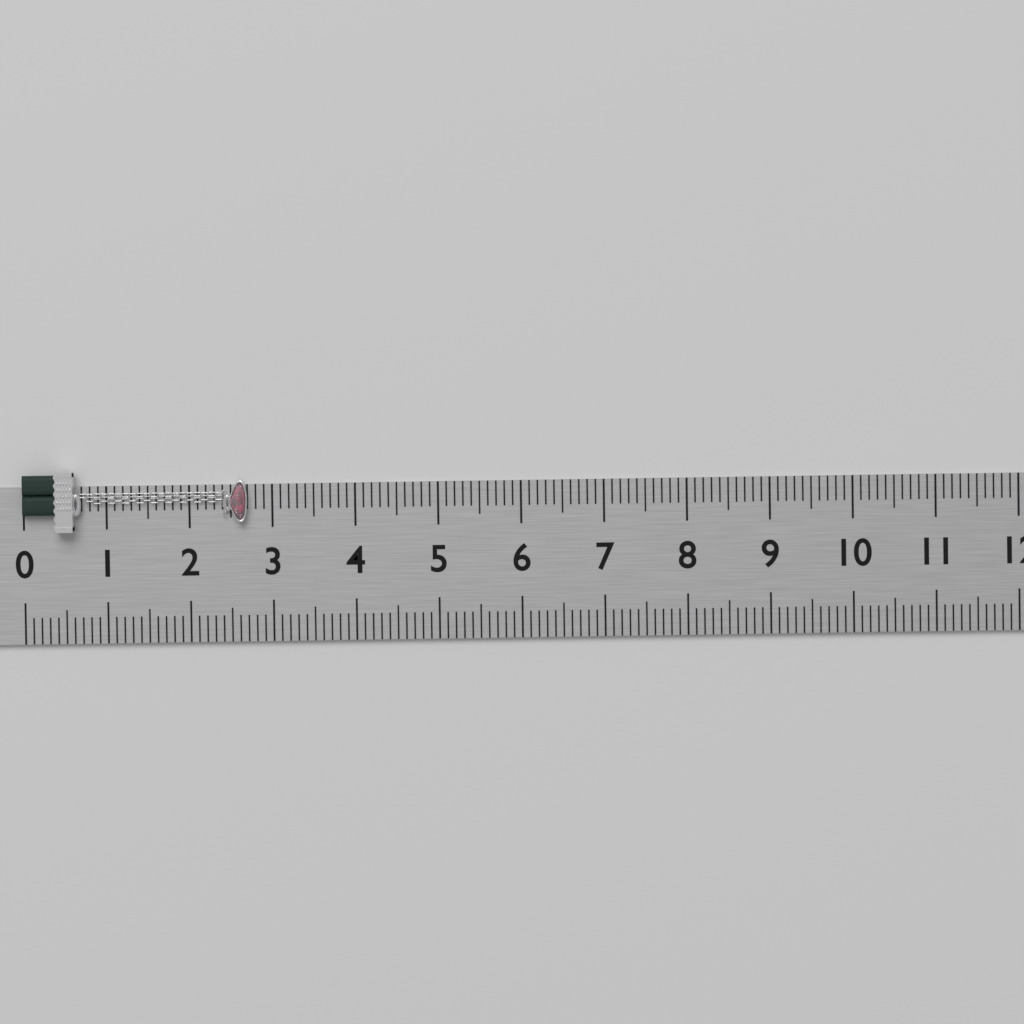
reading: 2.7 (no unit)
